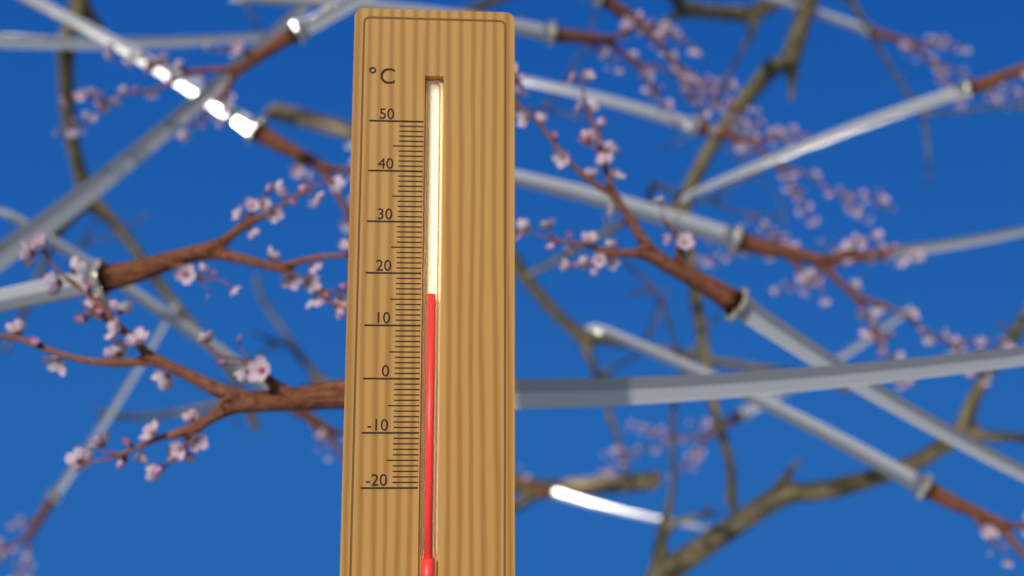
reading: 16 °C
